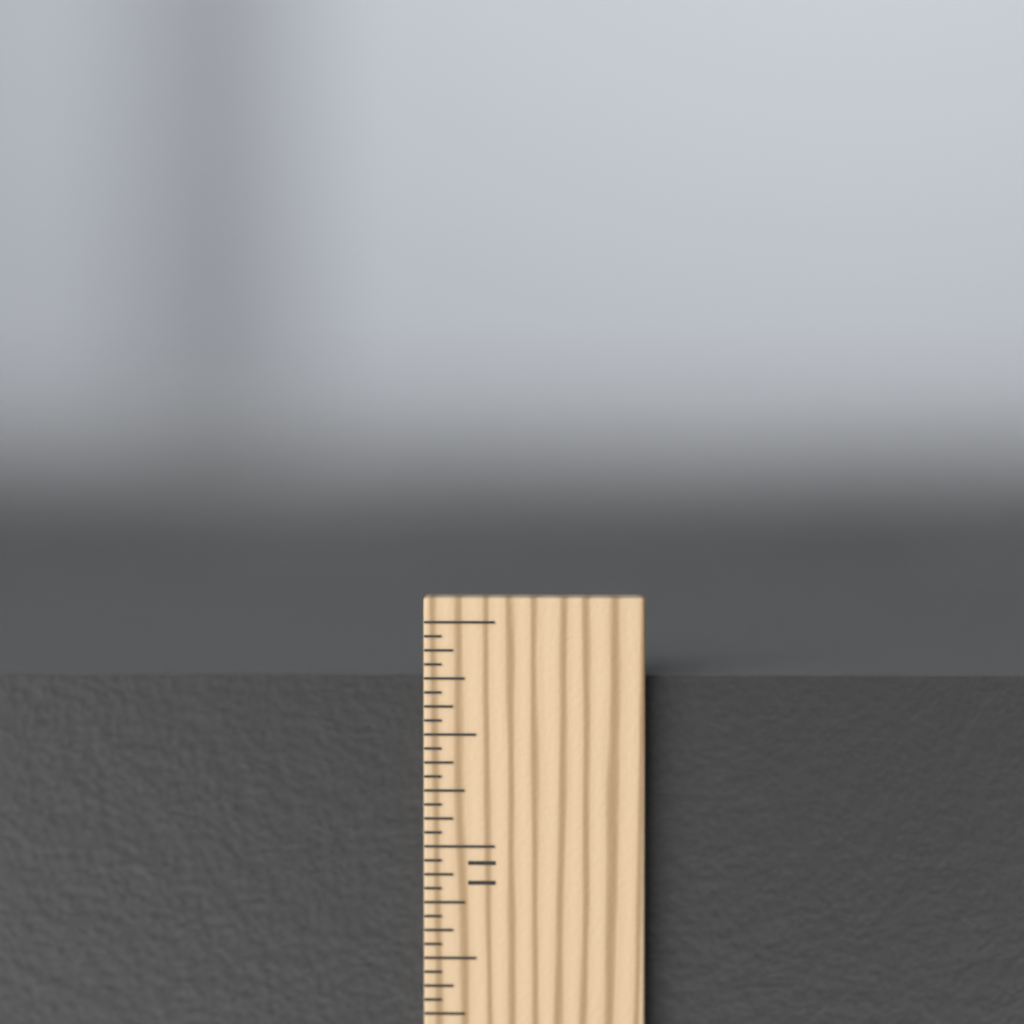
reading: 11.7500 in
